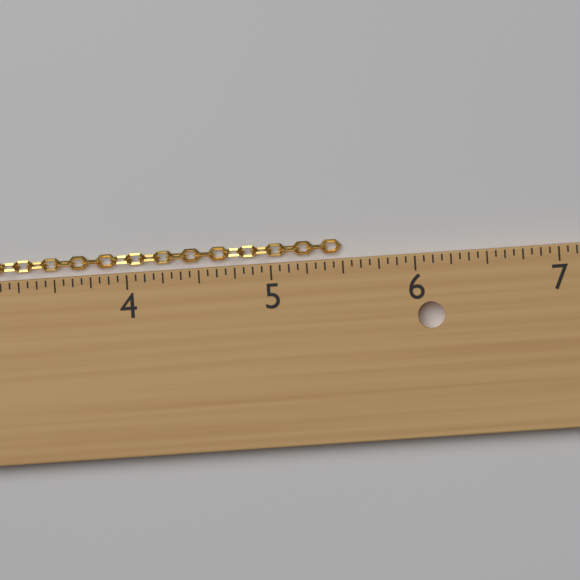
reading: 5.5000 in
